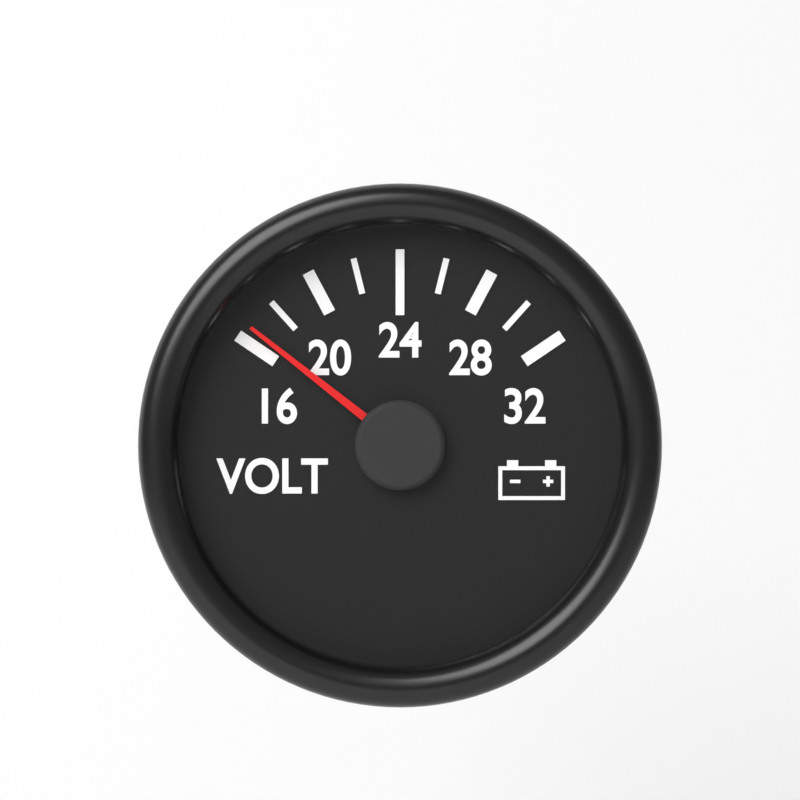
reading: 16.6 V
